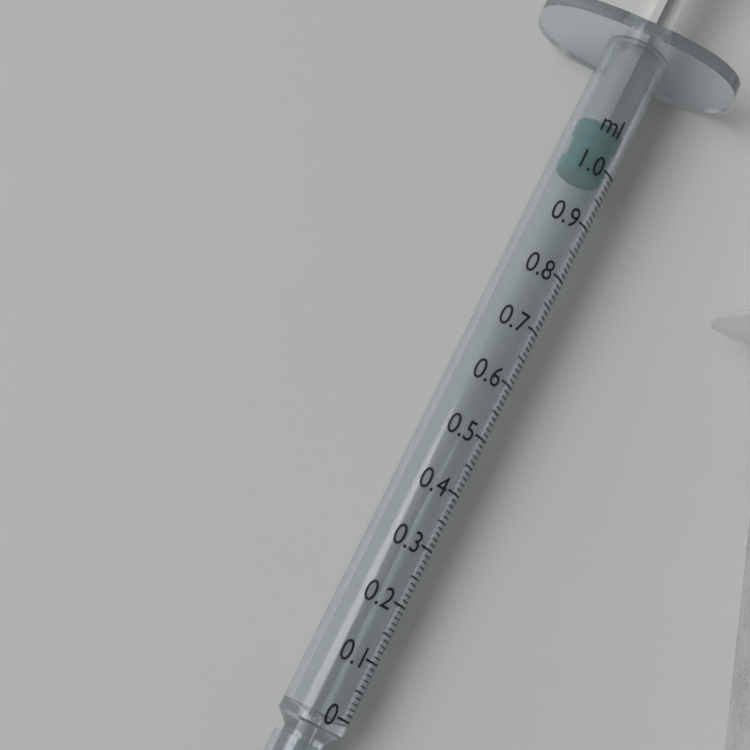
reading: 0.98 ml
